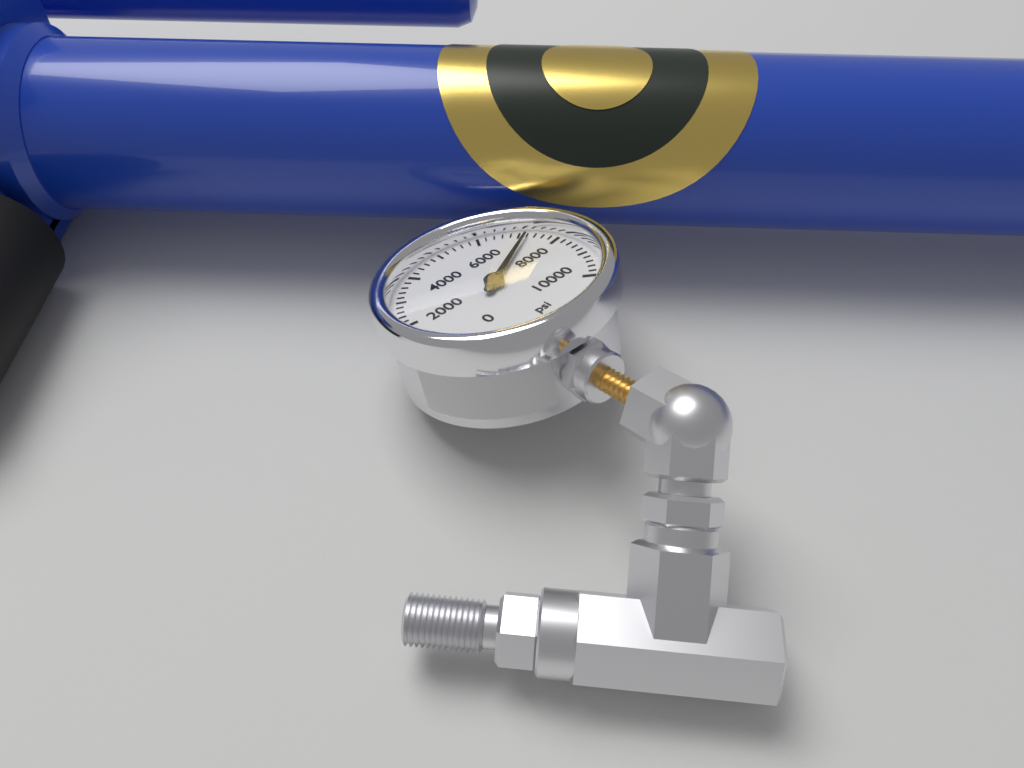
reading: 7200 psi
